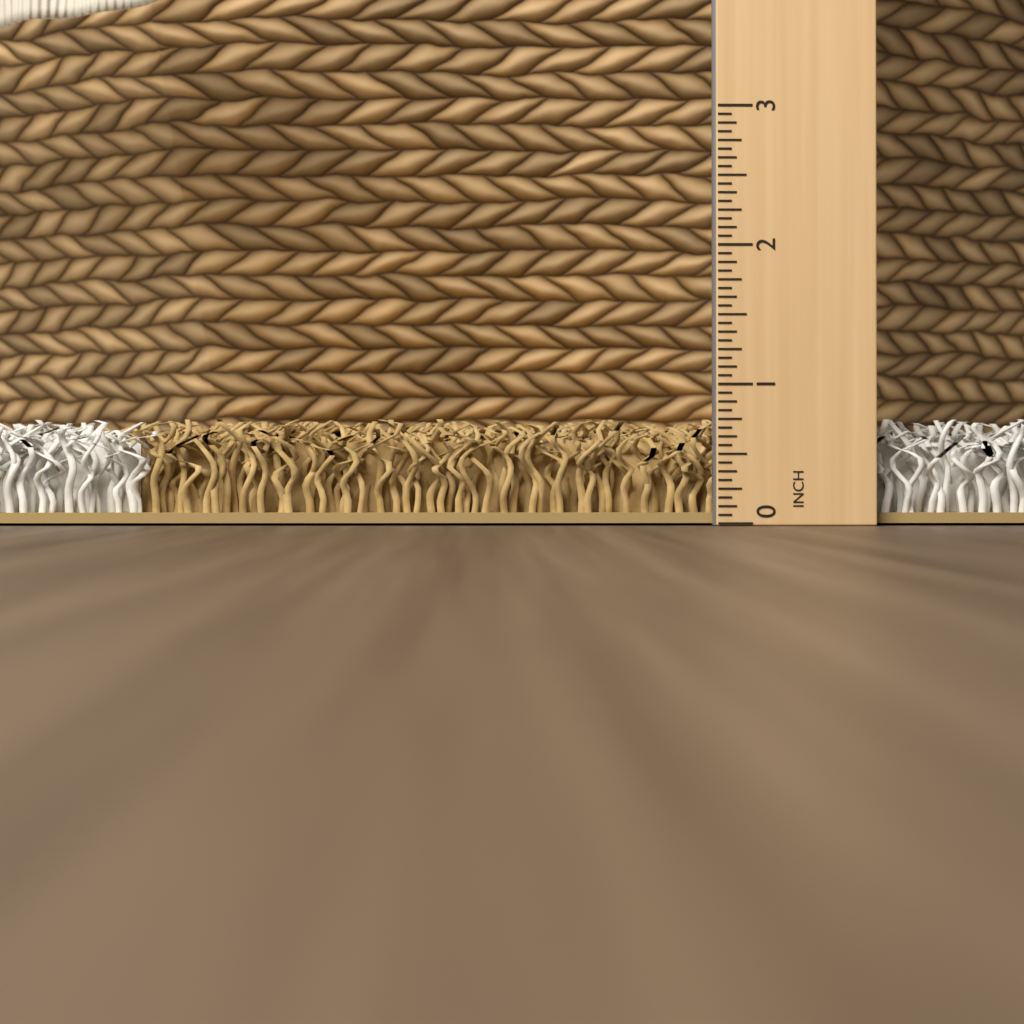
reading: 0.7500 in
